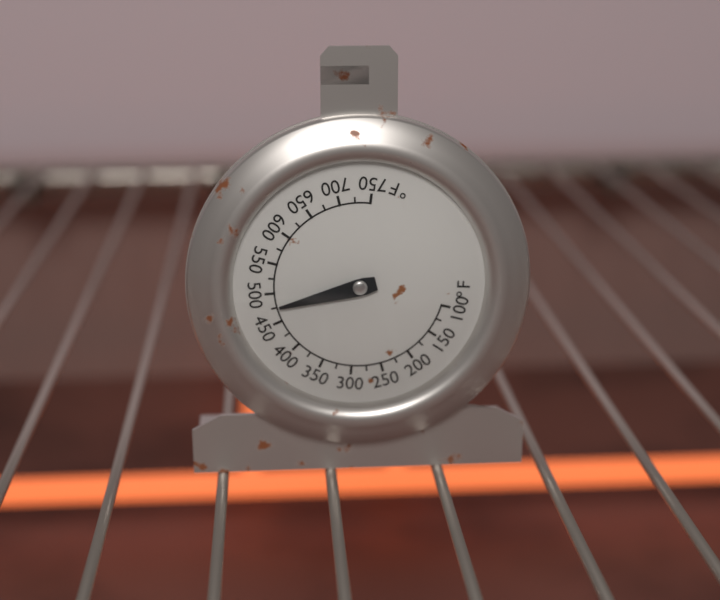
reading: 475 °F
